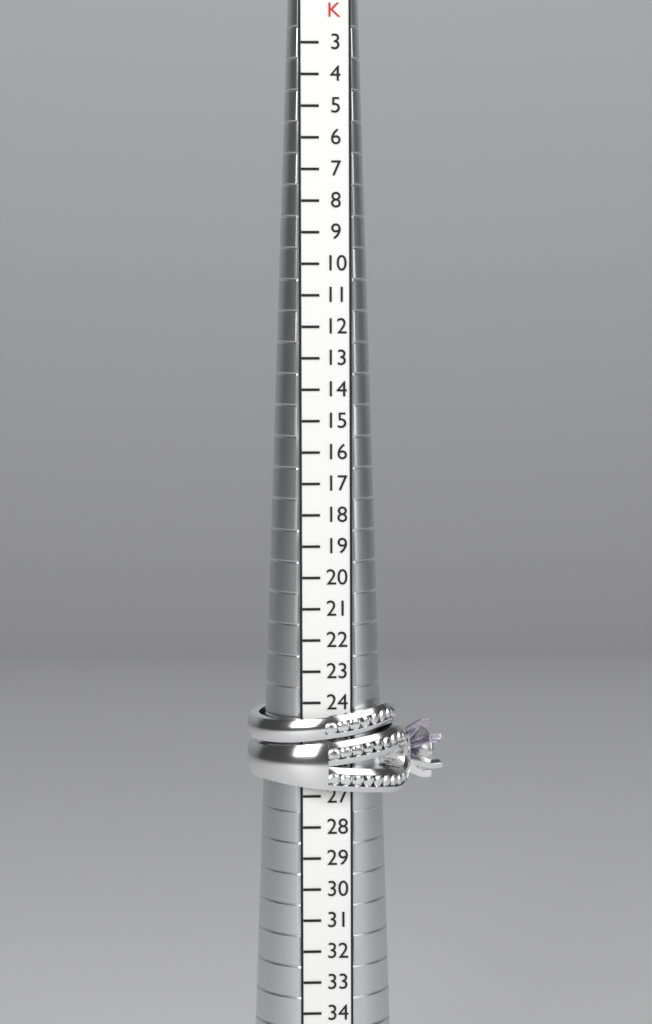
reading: 27 HK
